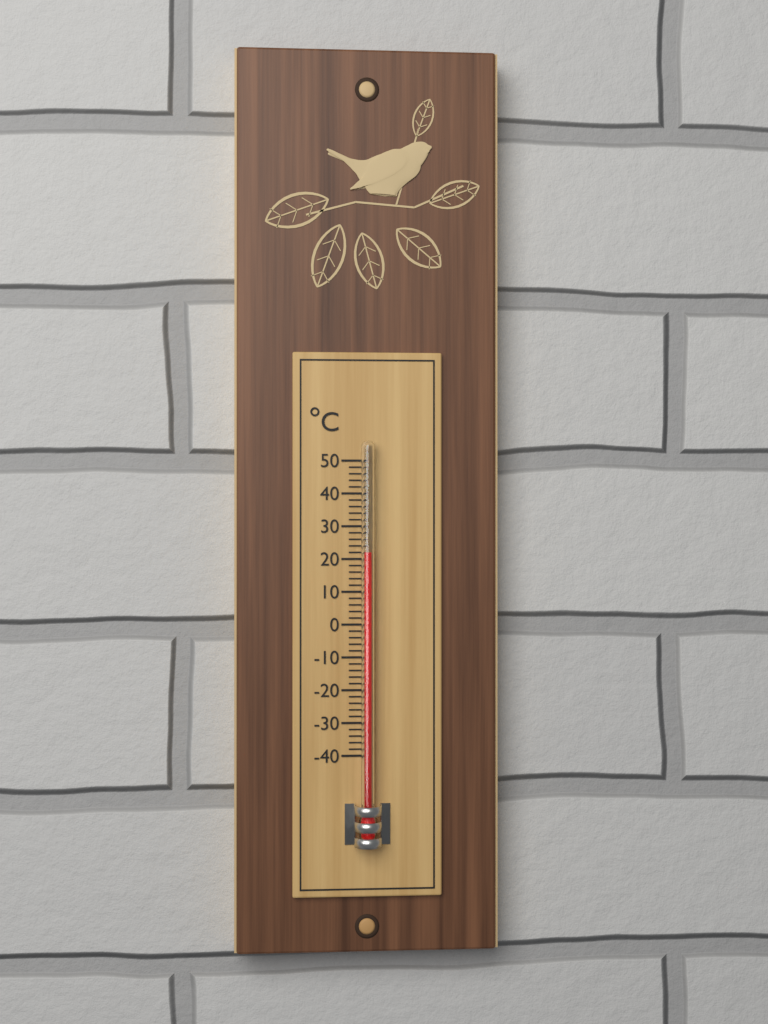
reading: 22 °C
